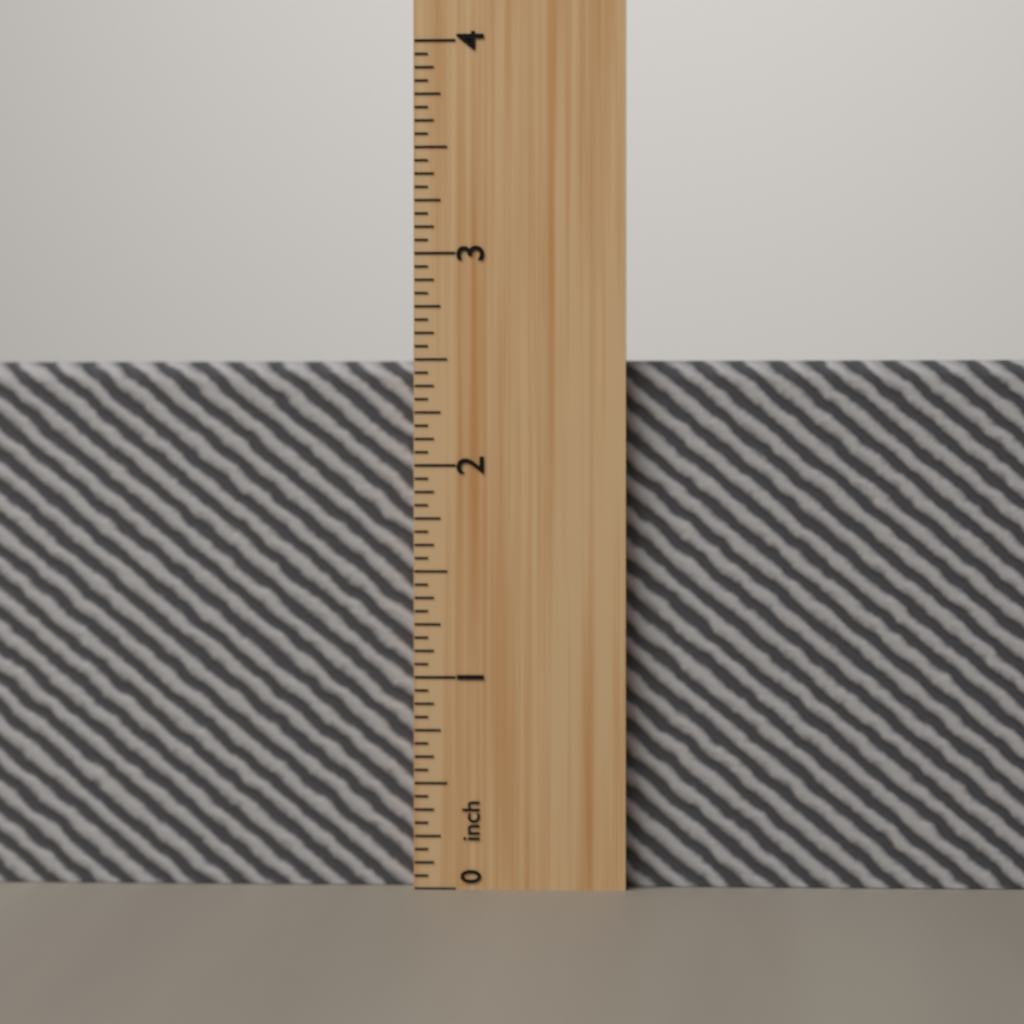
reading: 2.5000 inch
